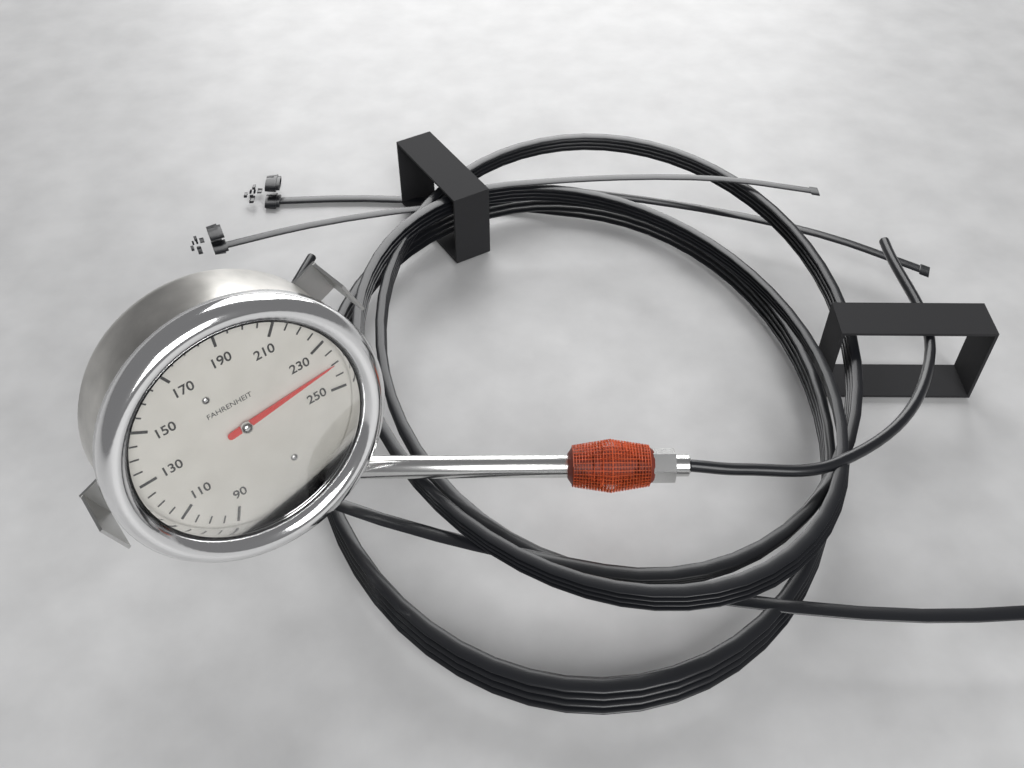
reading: 240 °F
